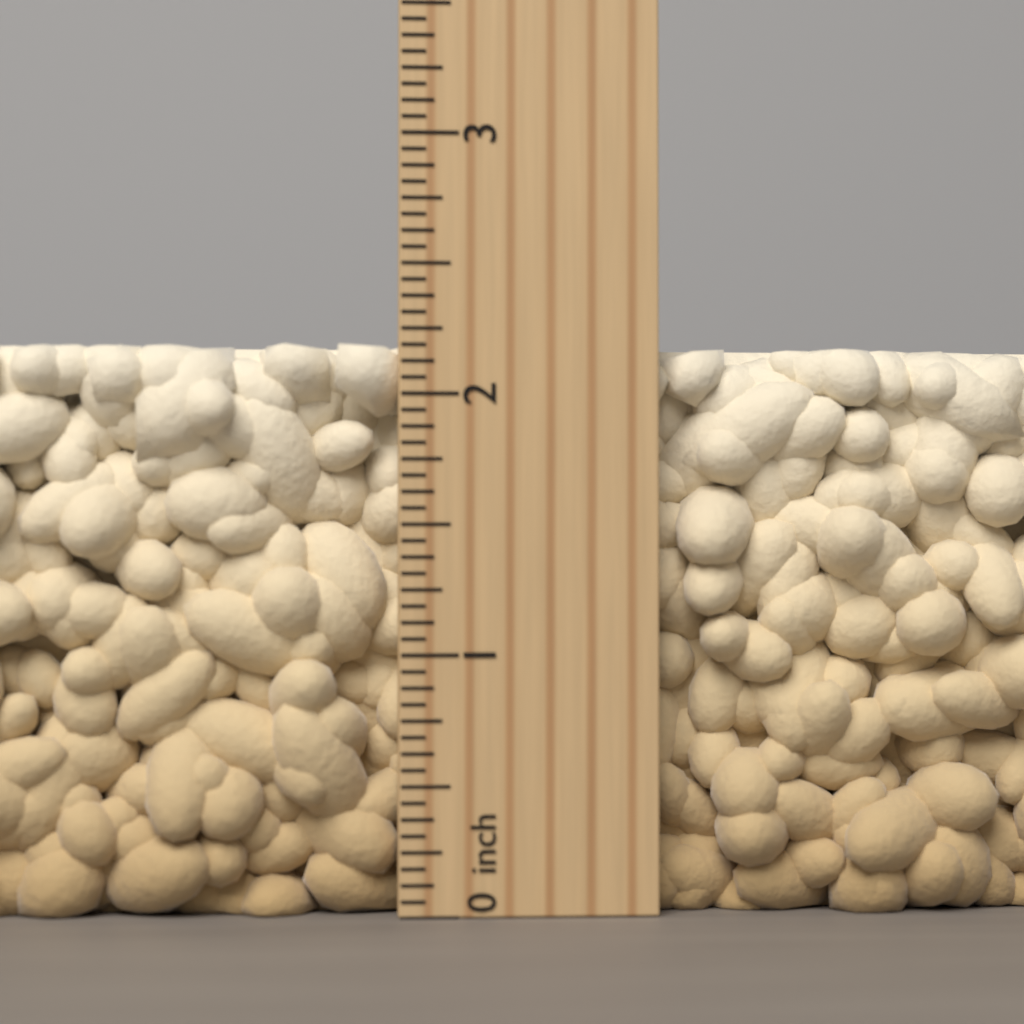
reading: 2.1875 inch
